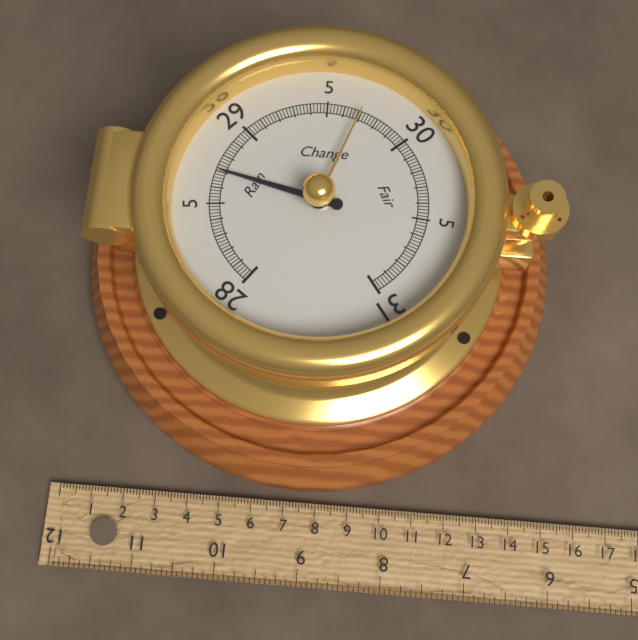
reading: 28.70 inHg
